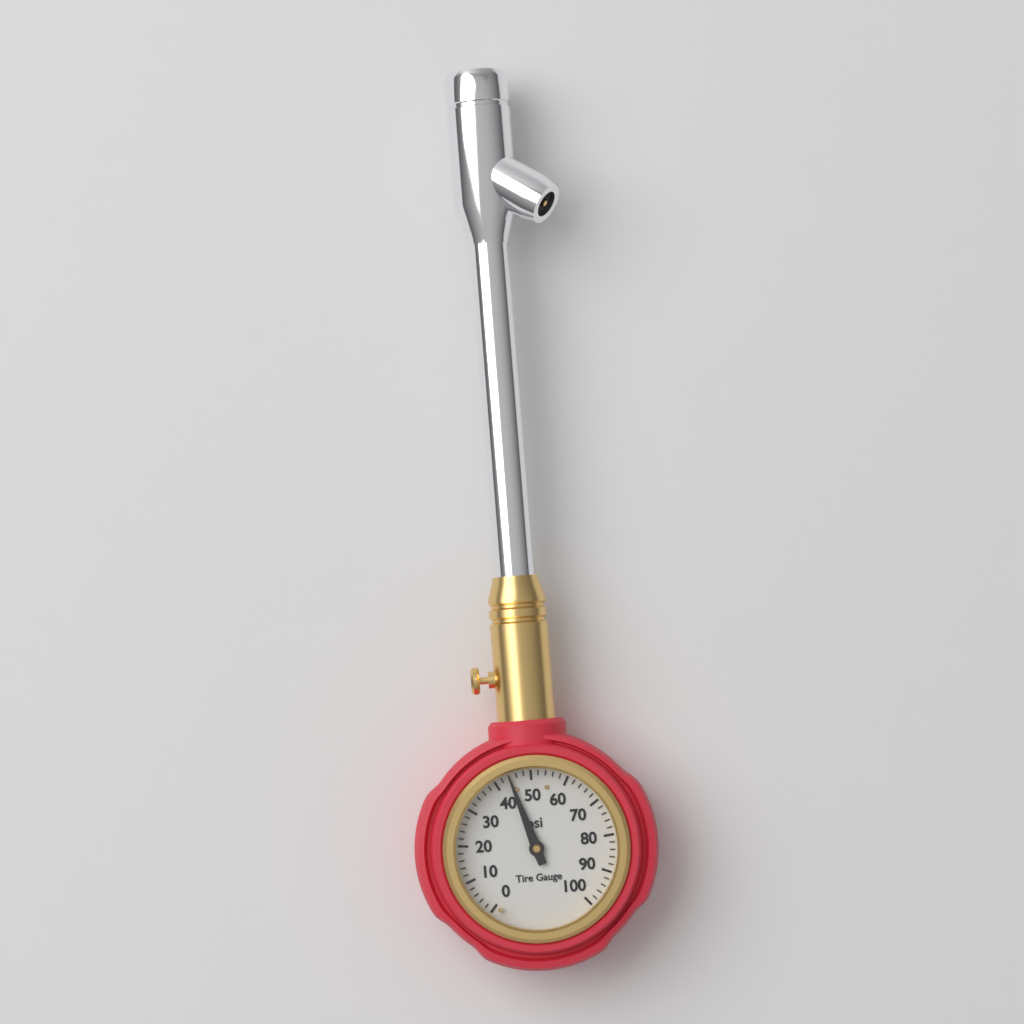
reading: 44 psi
